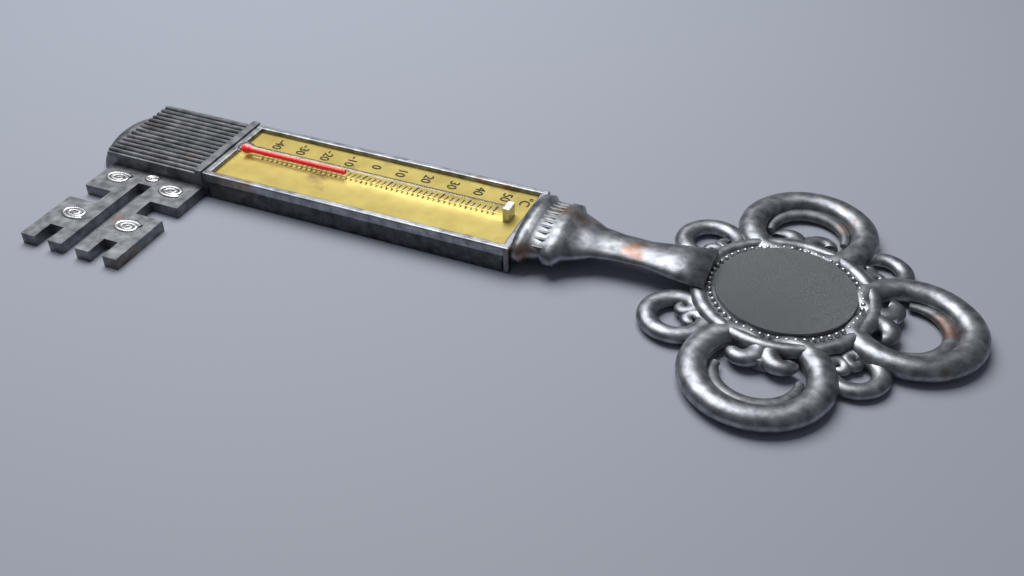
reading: -6 °C
